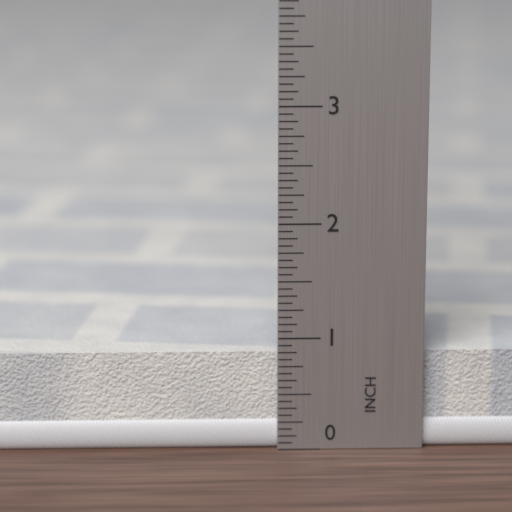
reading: 0.8750 in
